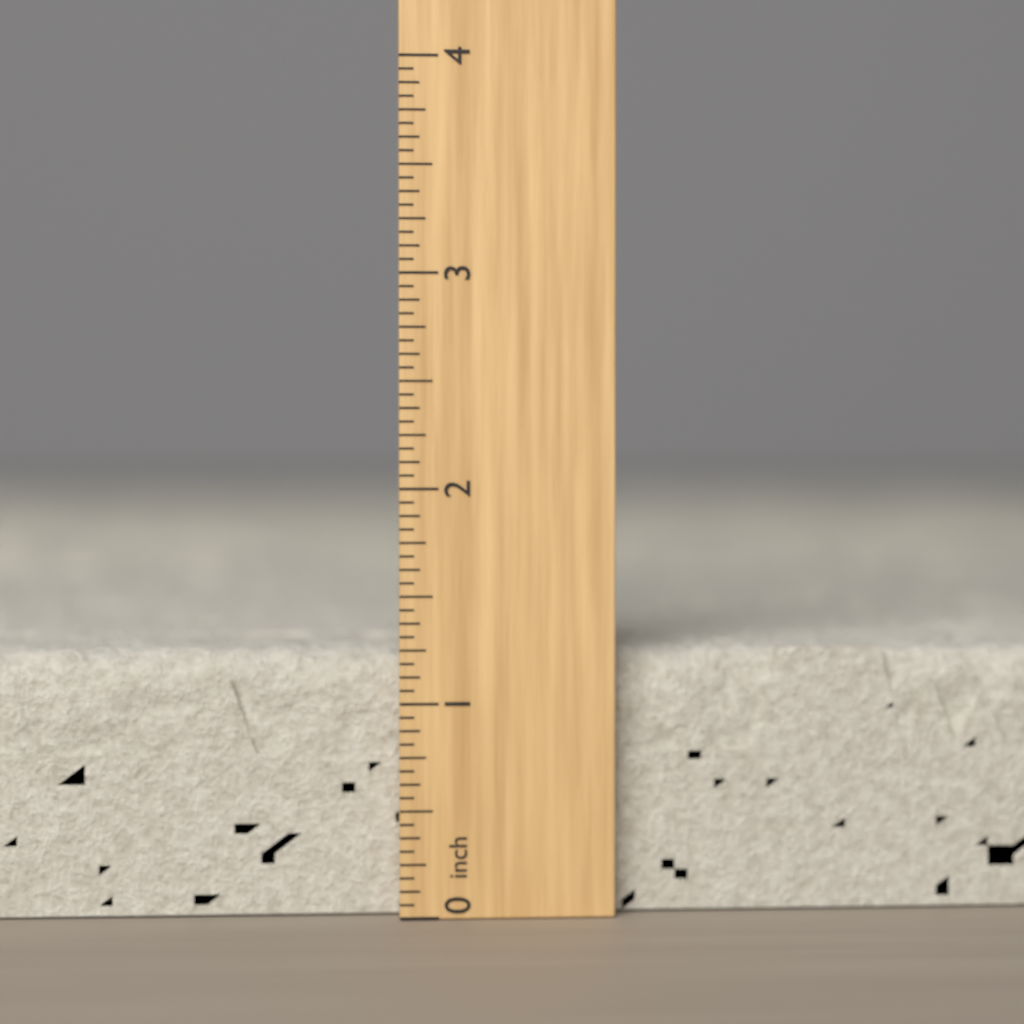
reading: 1.2500 inch
